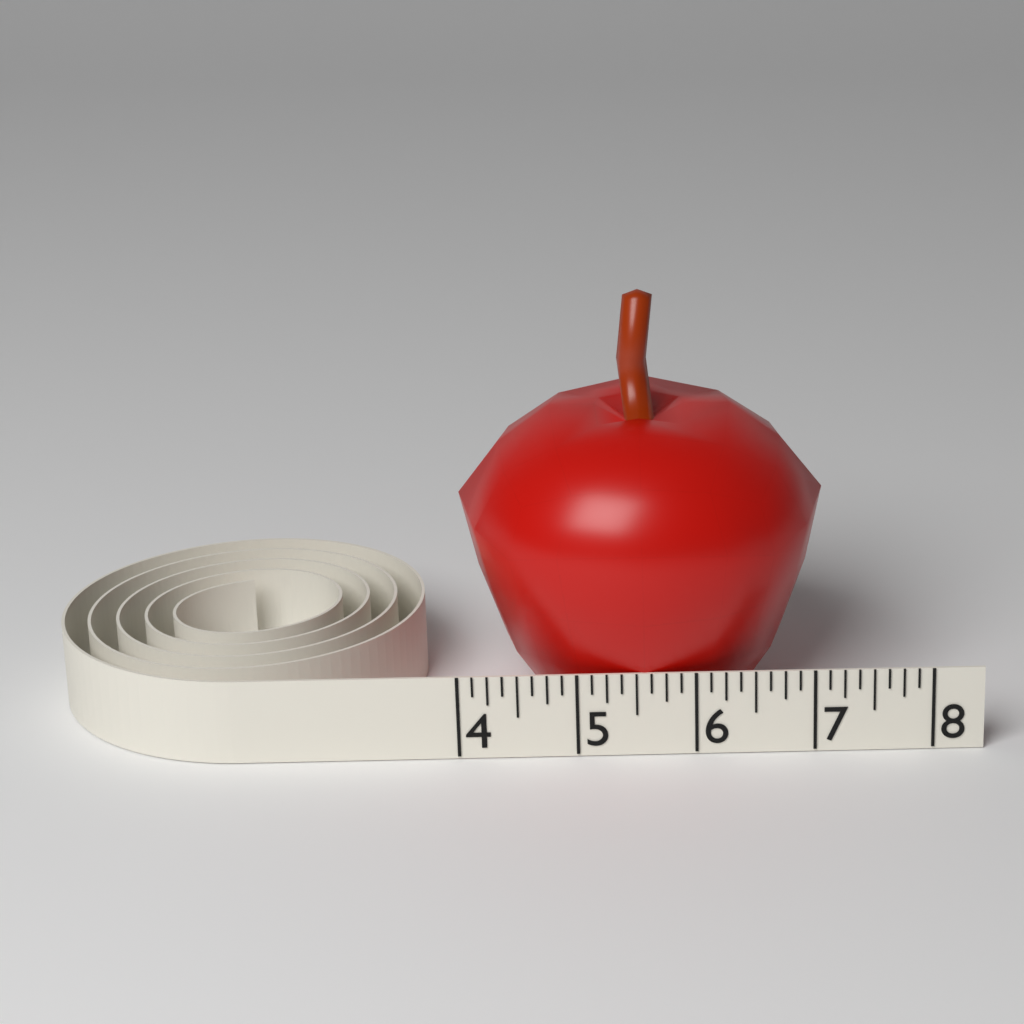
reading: 7.125 (no unit)
